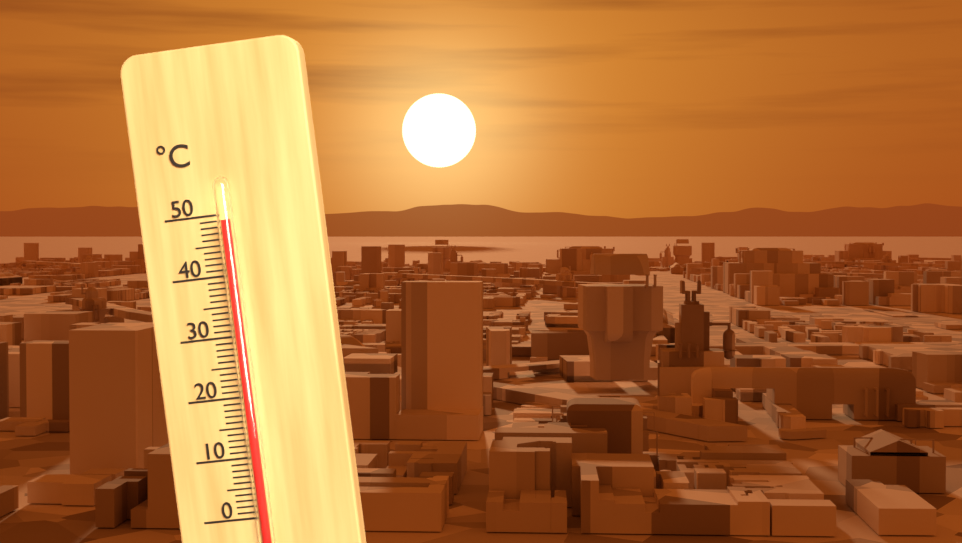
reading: 49 °C
